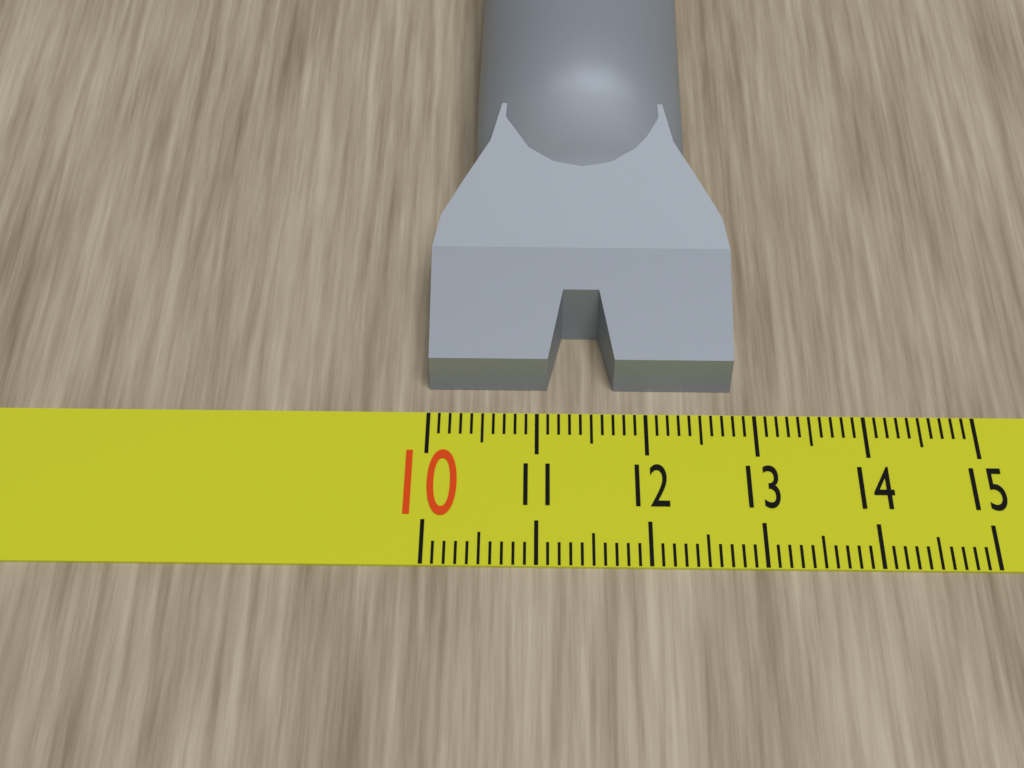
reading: 12.8 (no unit)
